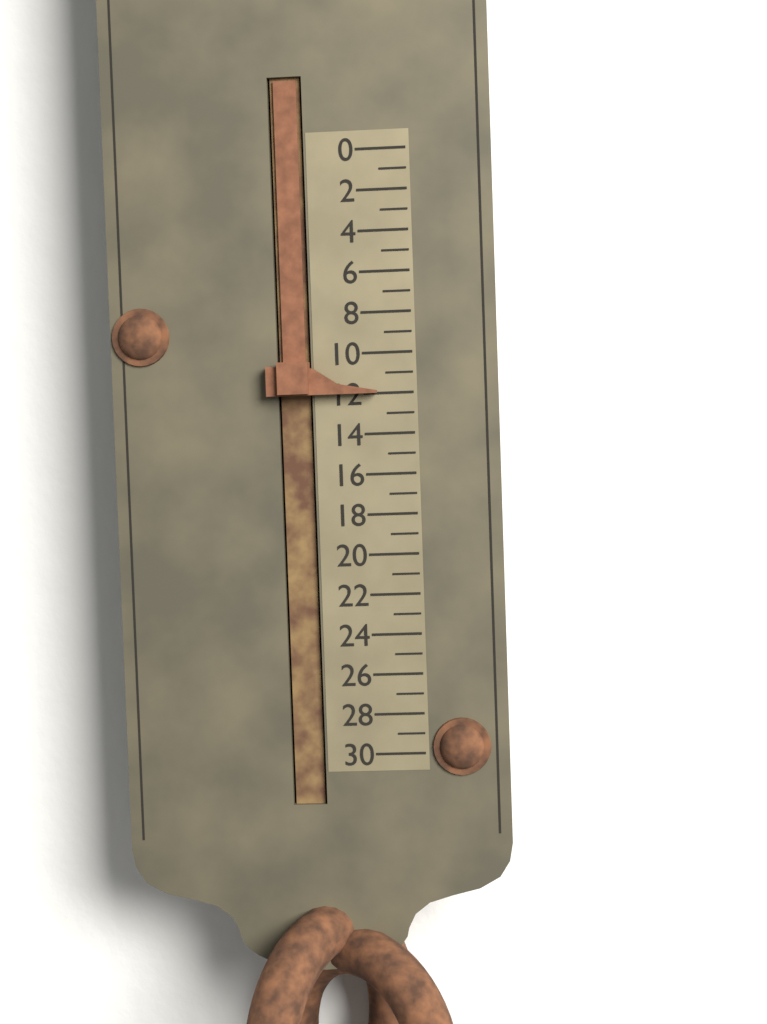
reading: 12 (no unit)
